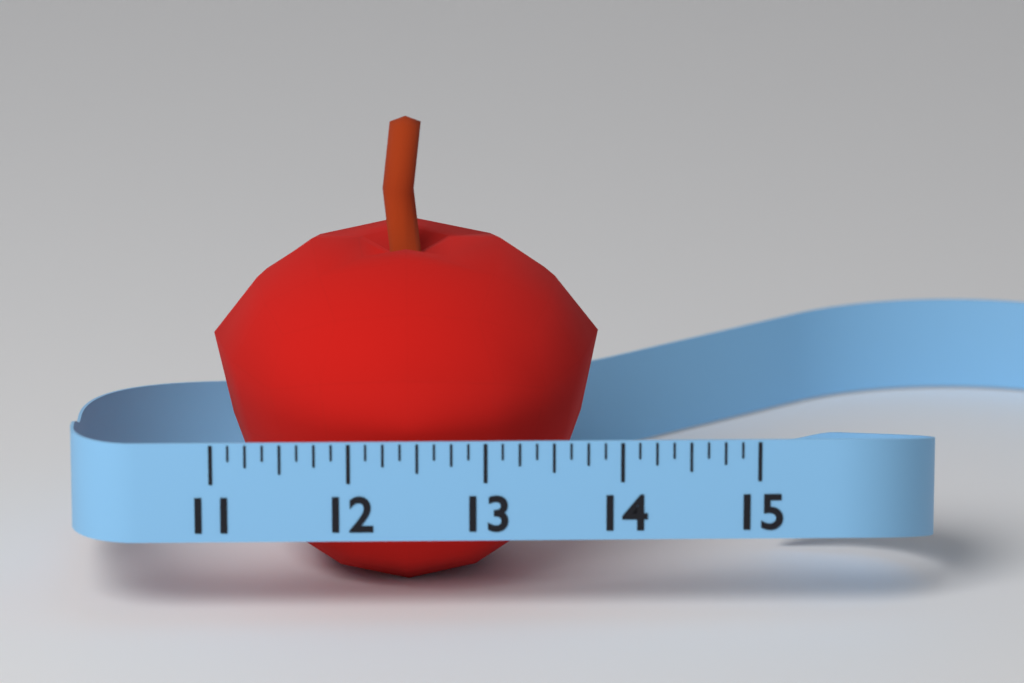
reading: 13.875 (no unit)
